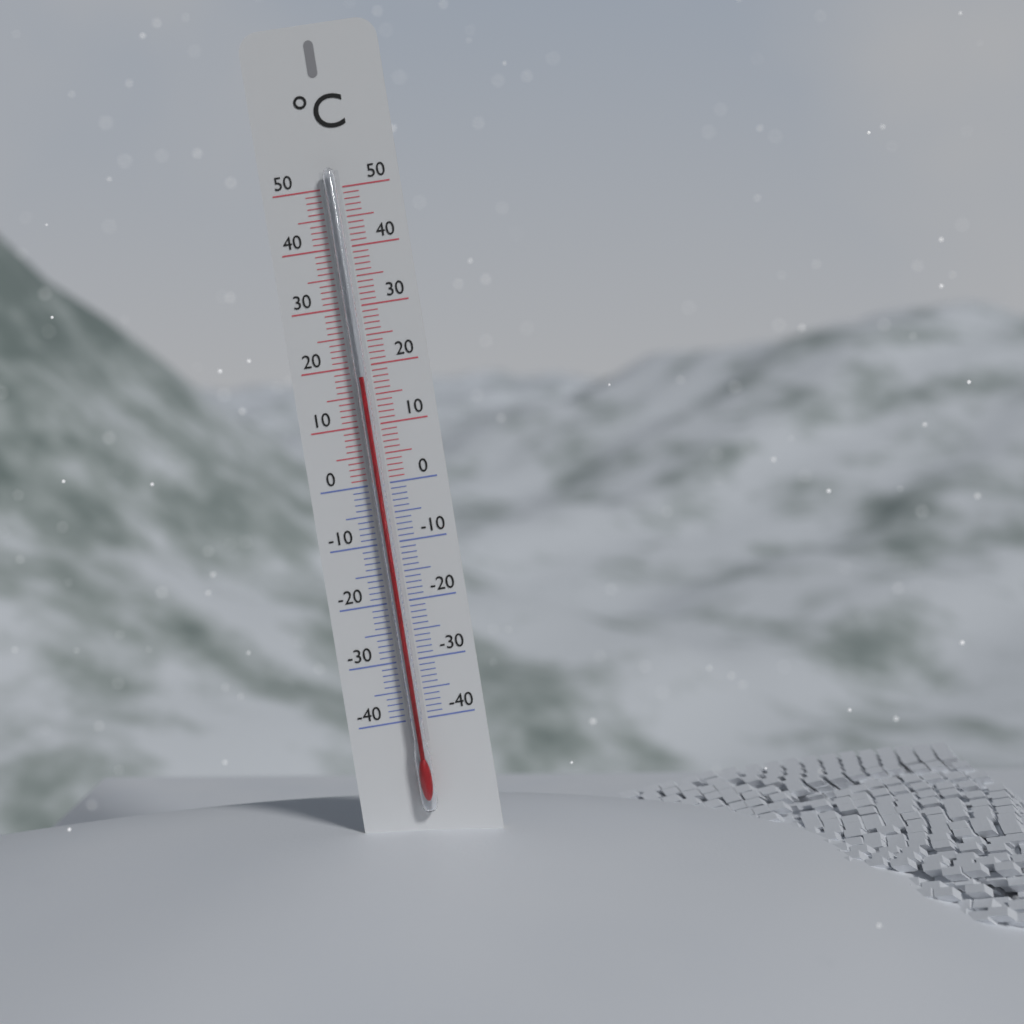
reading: 18 °C
